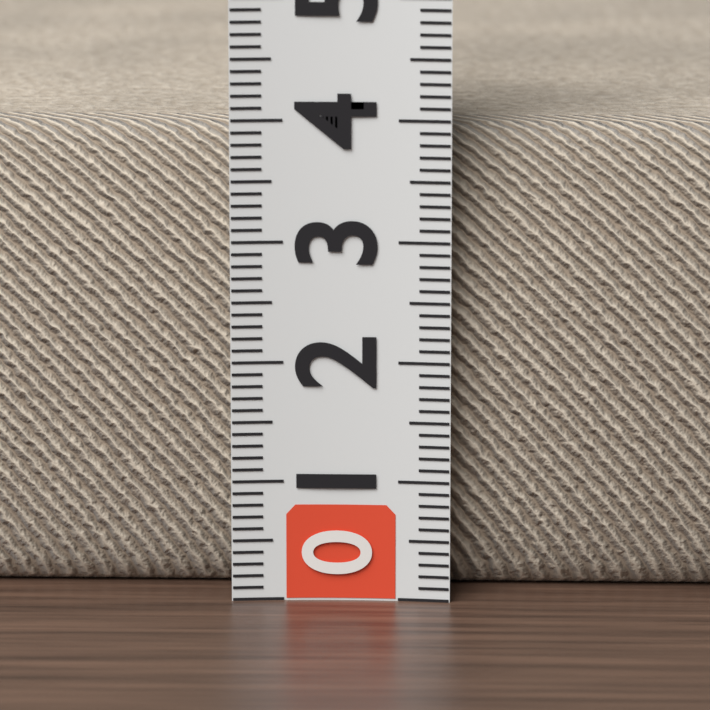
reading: 3.9 (no unit)
